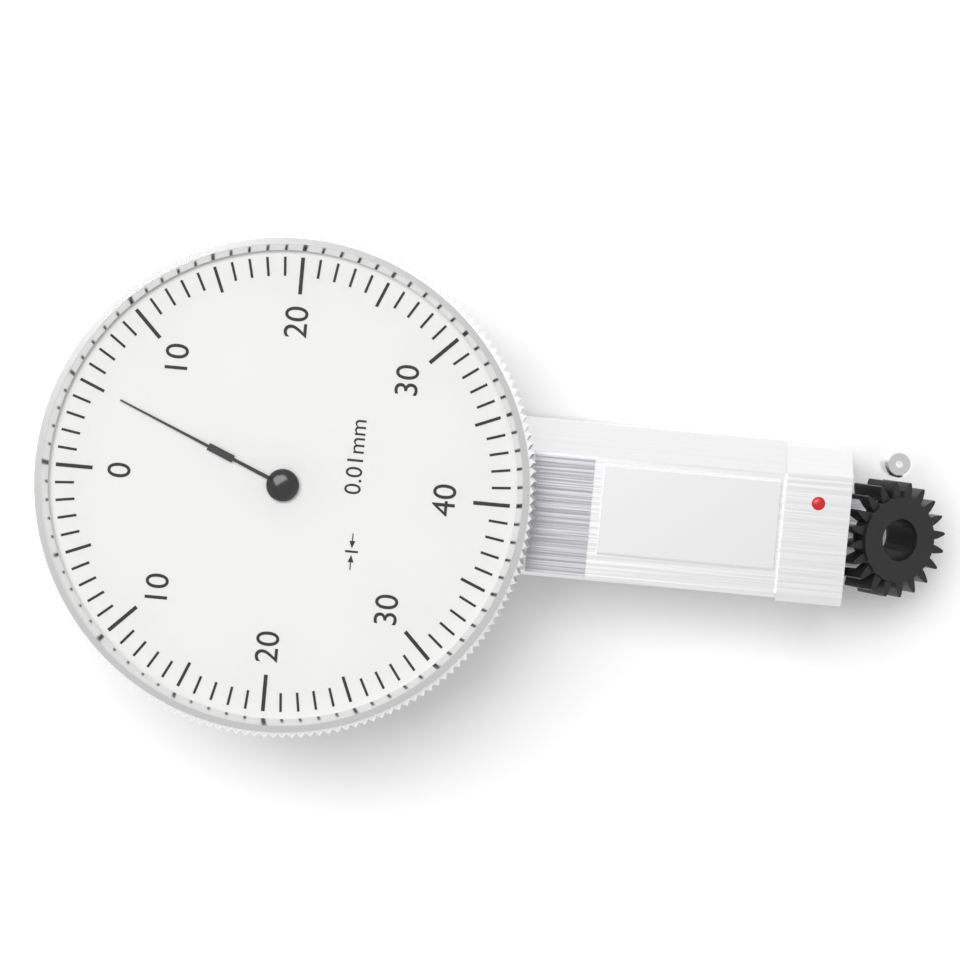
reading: 5 0.01mm
